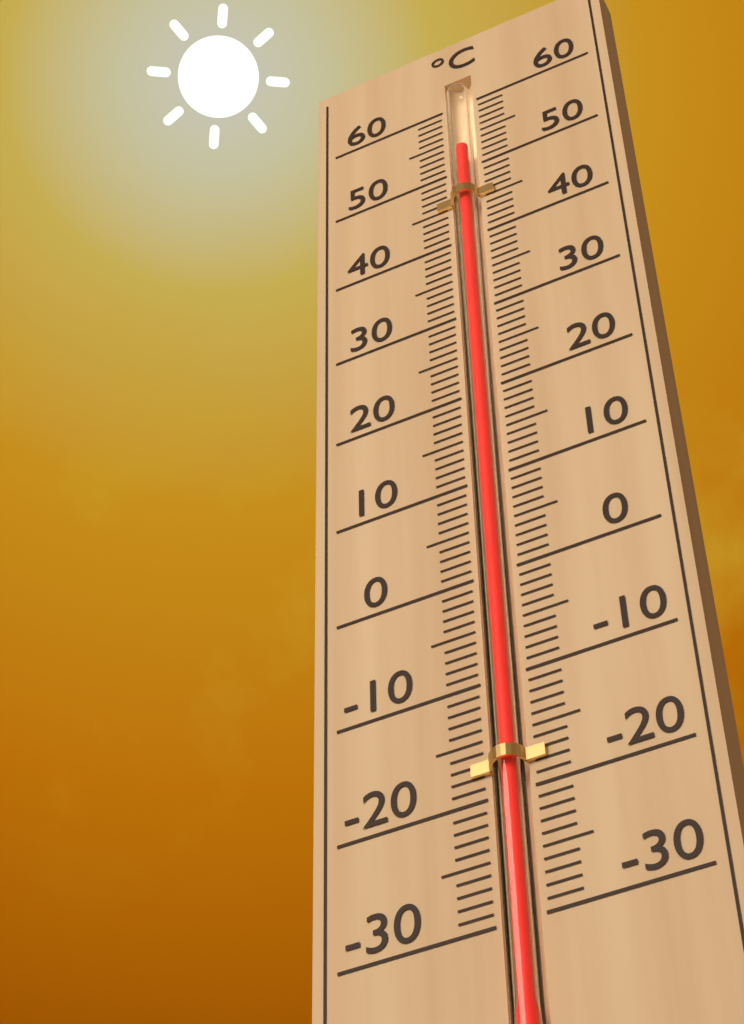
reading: 53 °C
